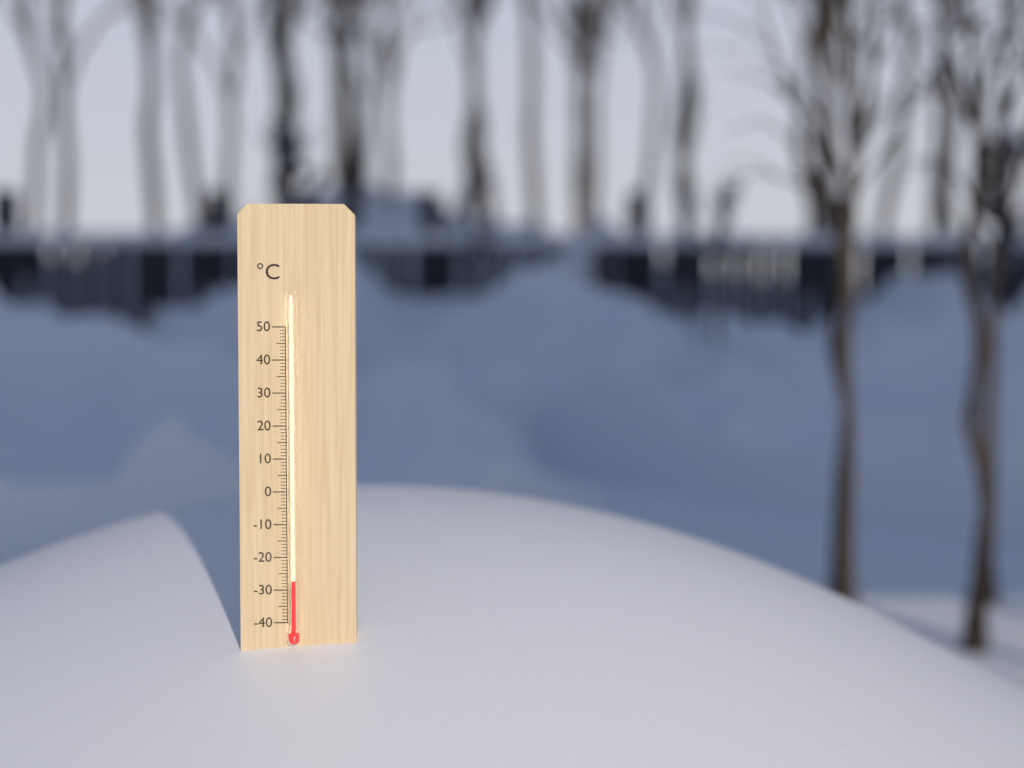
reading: -27 °C
